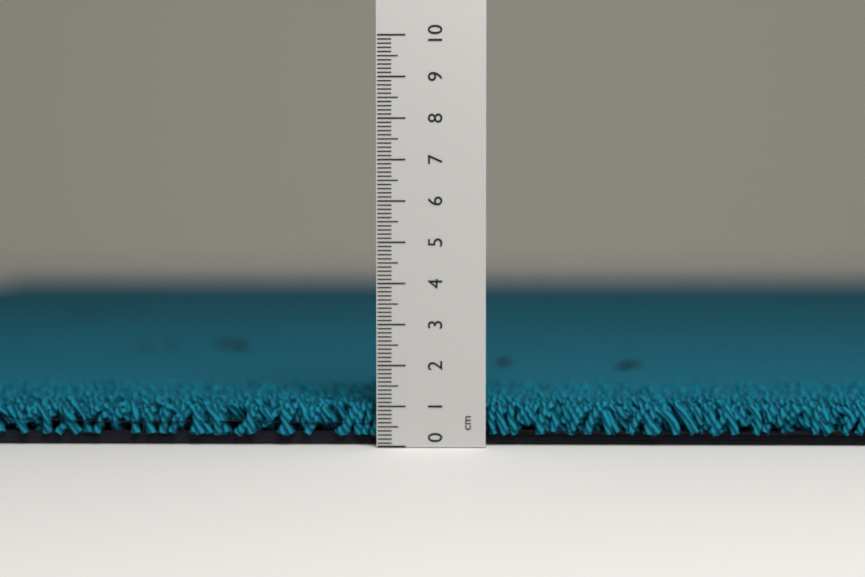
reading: 1.1 cm
